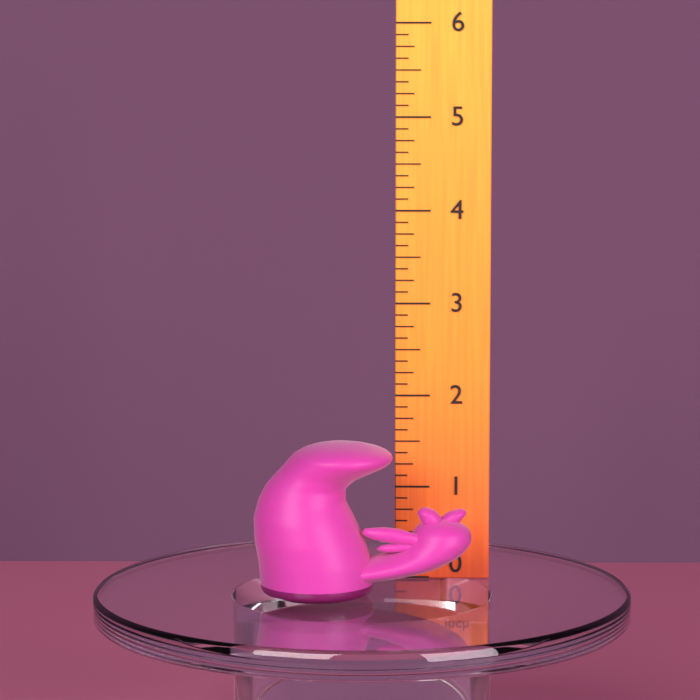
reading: 1.625 inch
